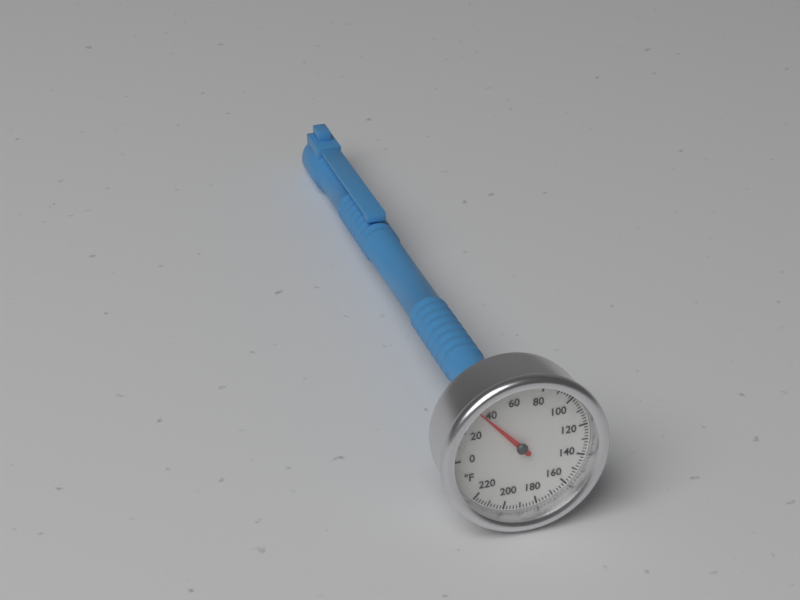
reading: 36 °F
